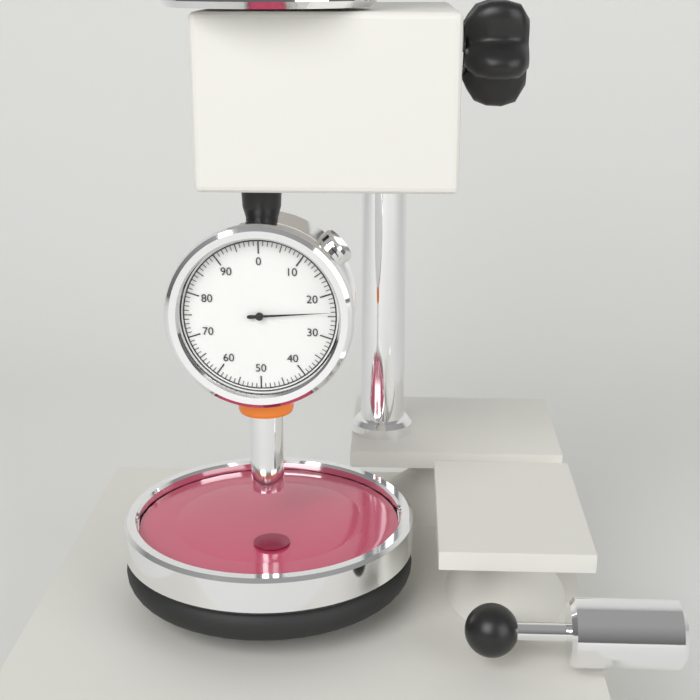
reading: 24 (no unit)
